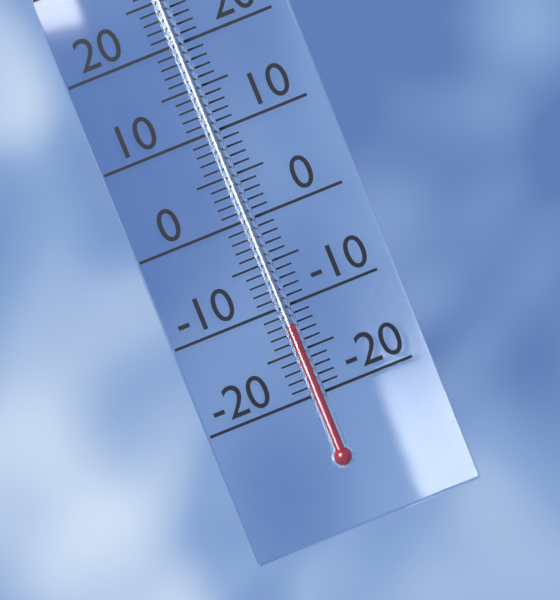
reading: -12 °C
